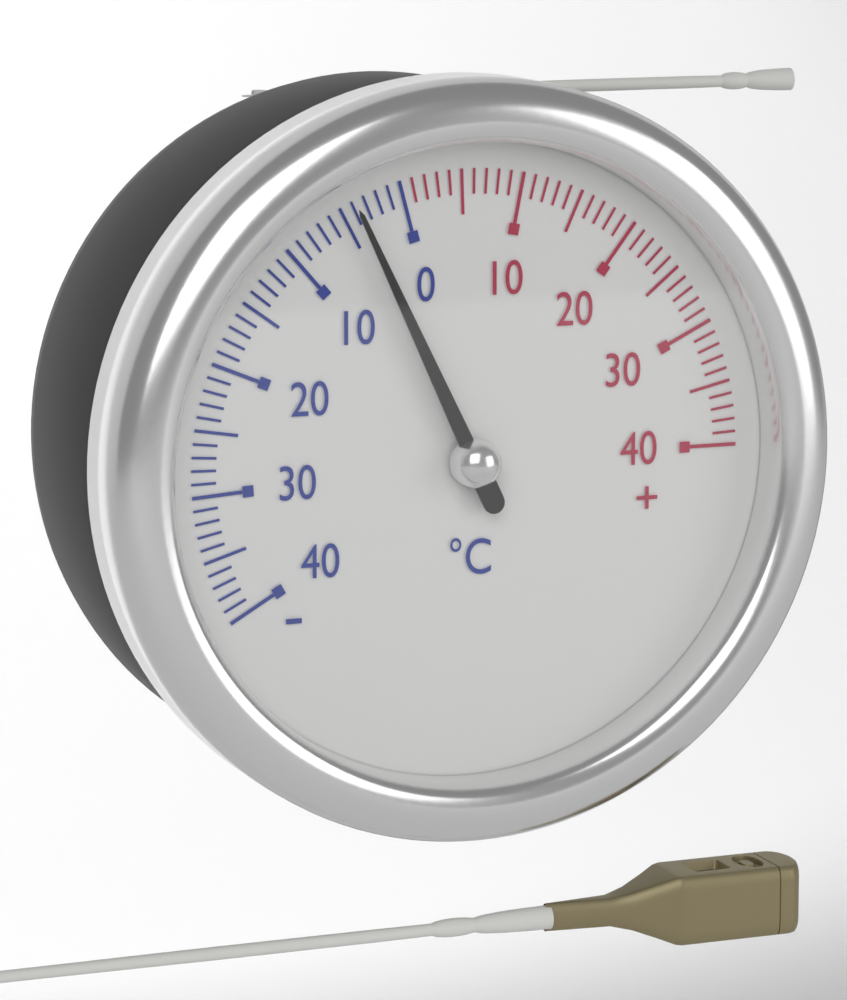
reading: -4 °C
